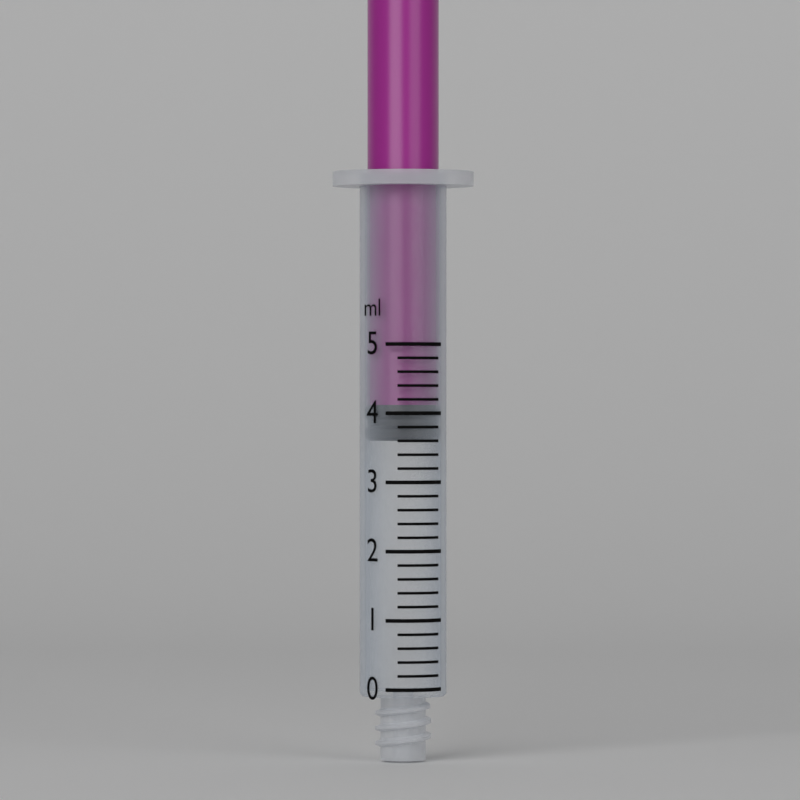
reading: 3.6 ml
